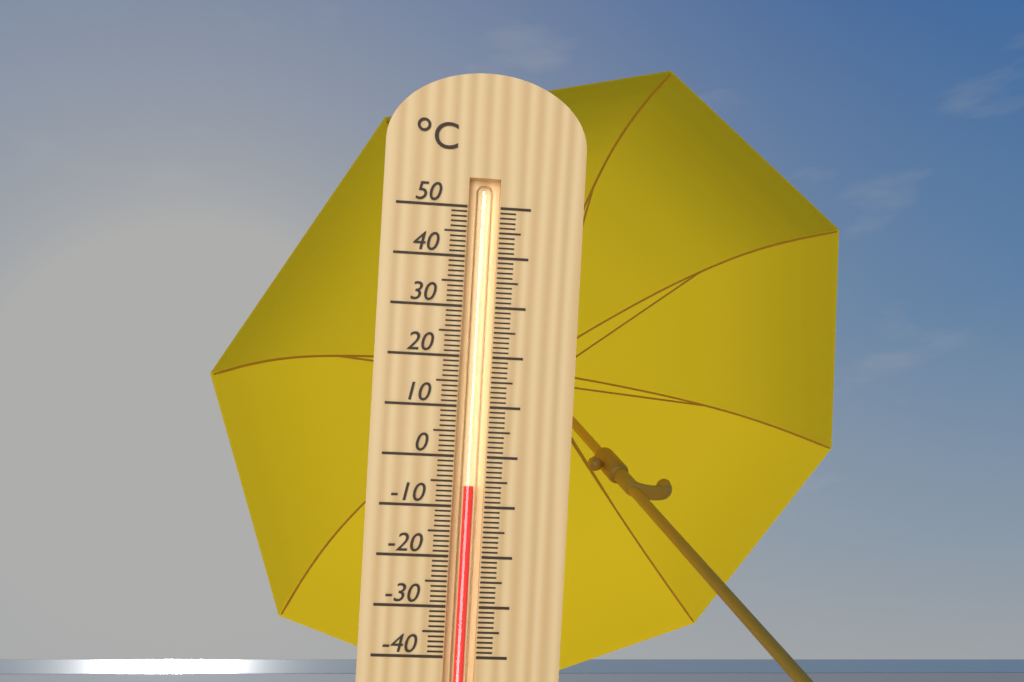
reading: -6 °C
